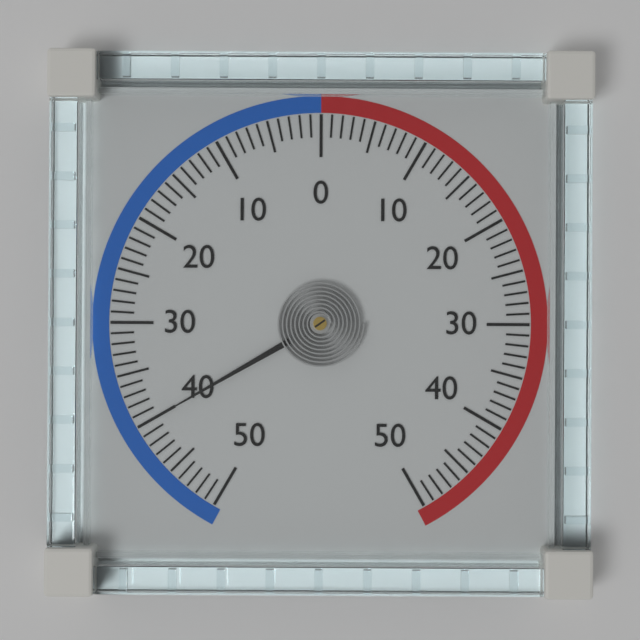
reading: -40 (no unit)
